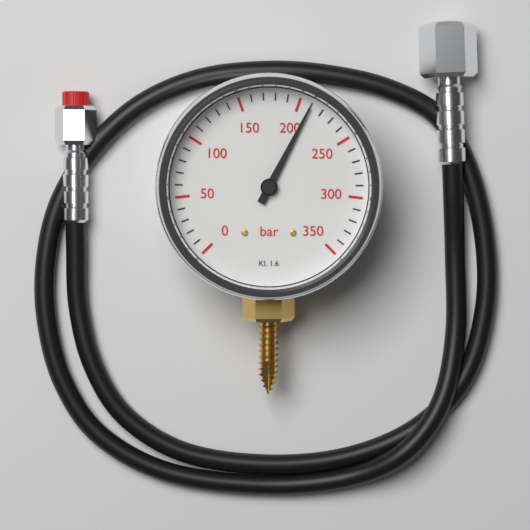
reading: 210 bar
